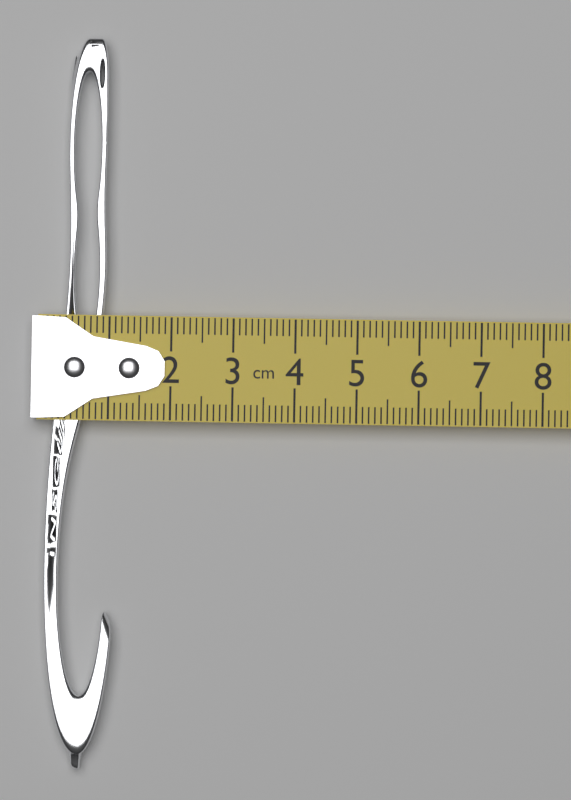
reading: 1.1 cm
